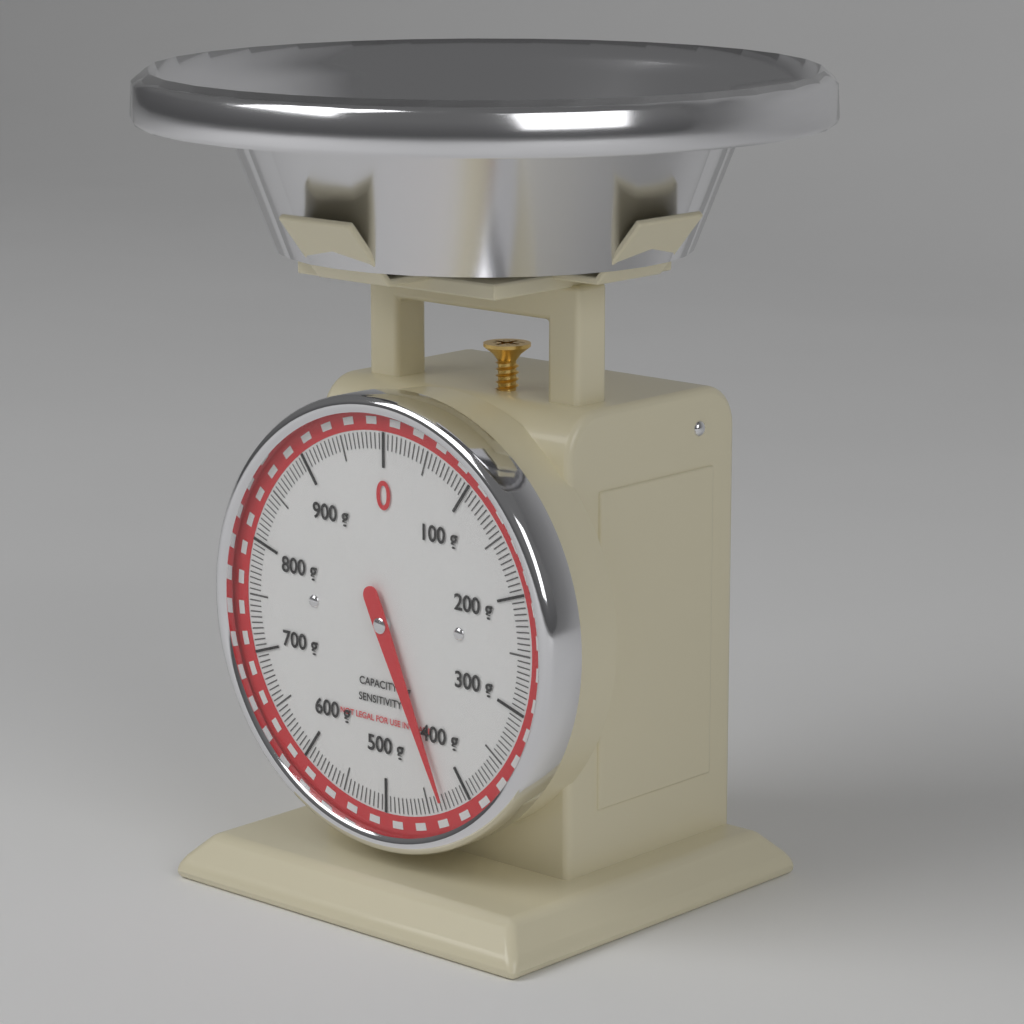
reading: 430 g
